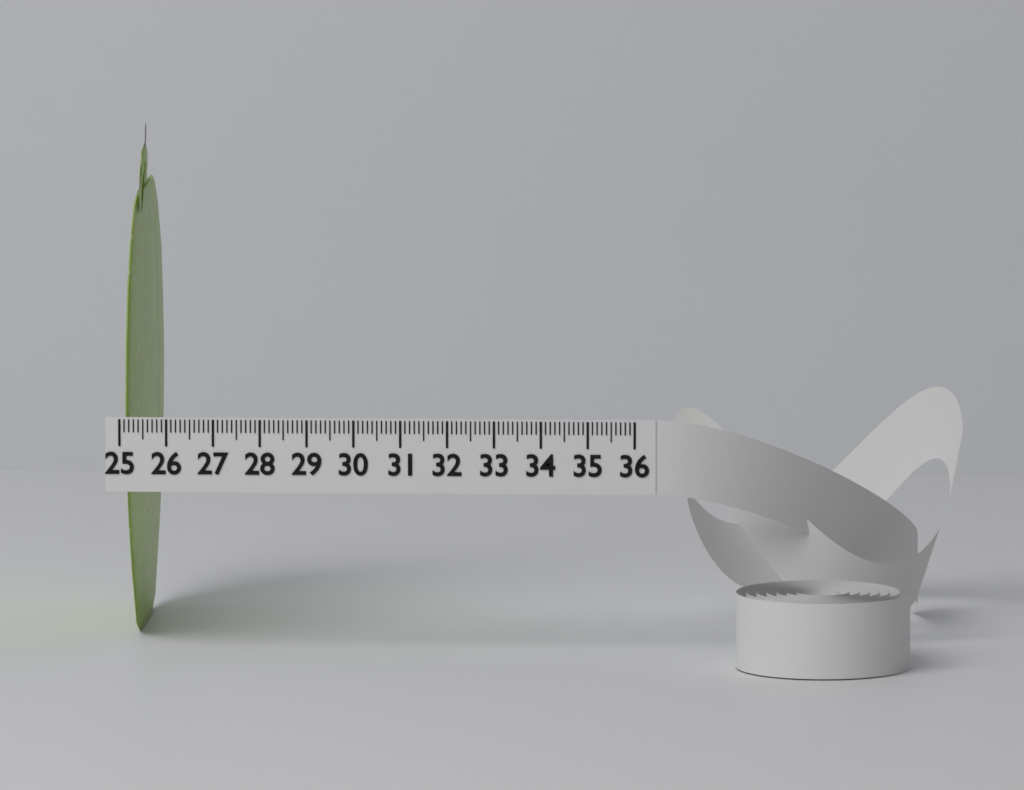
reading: 25.3 (no unit)
